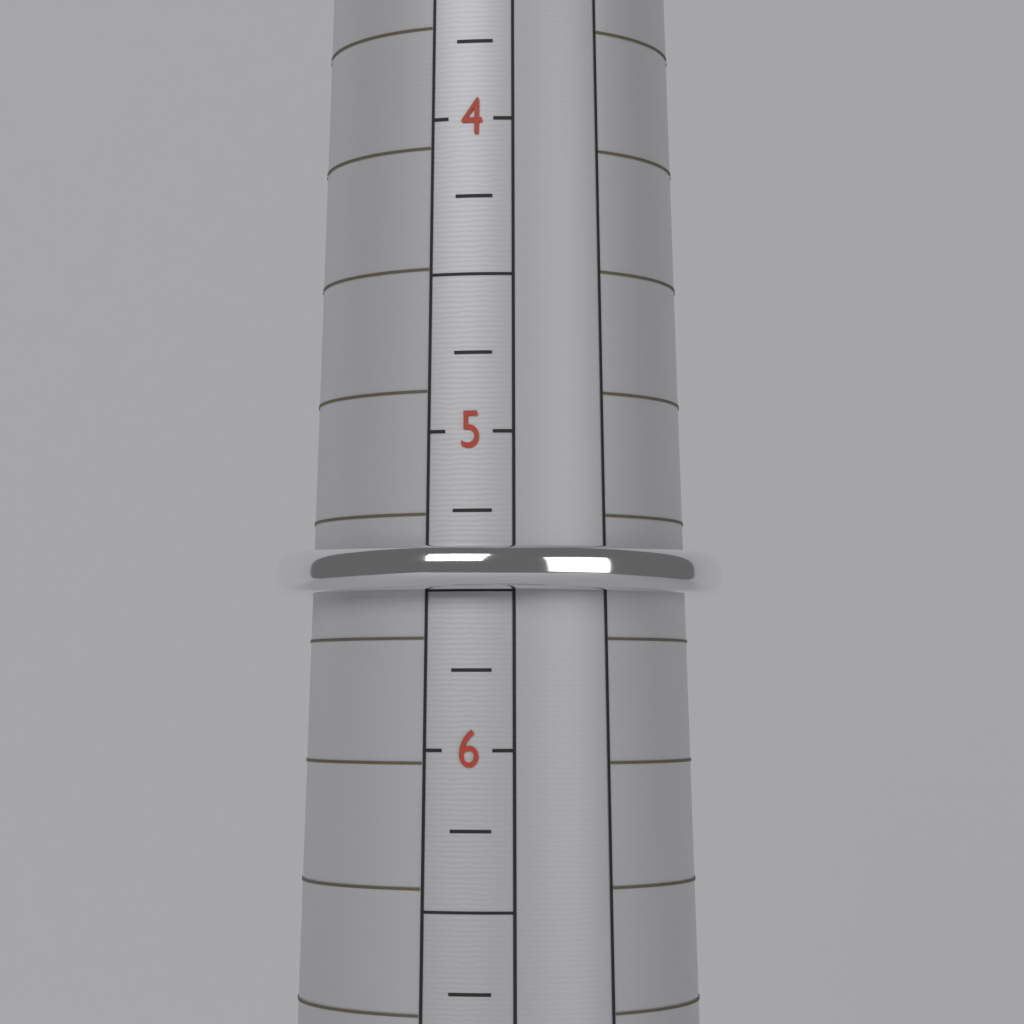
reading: 5.50 (no unit)
